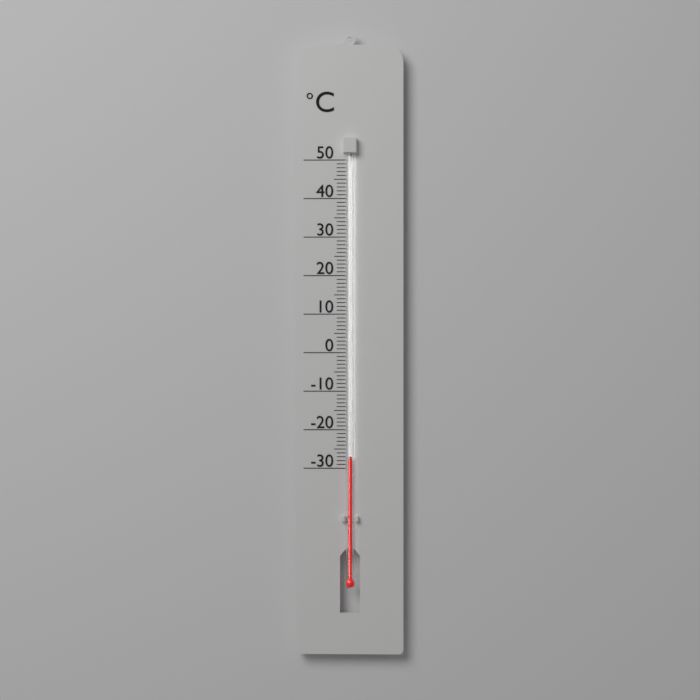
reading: -27 °C
